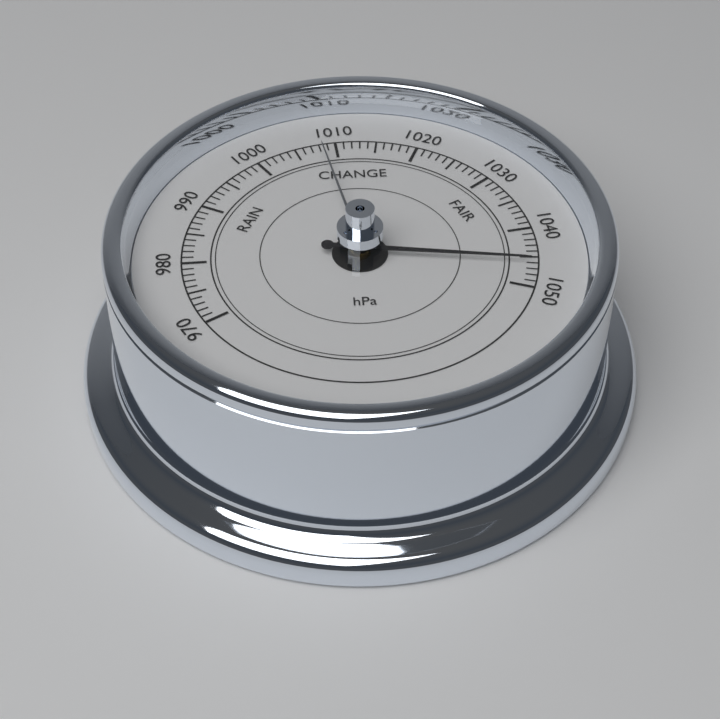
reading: 1046 hPa
